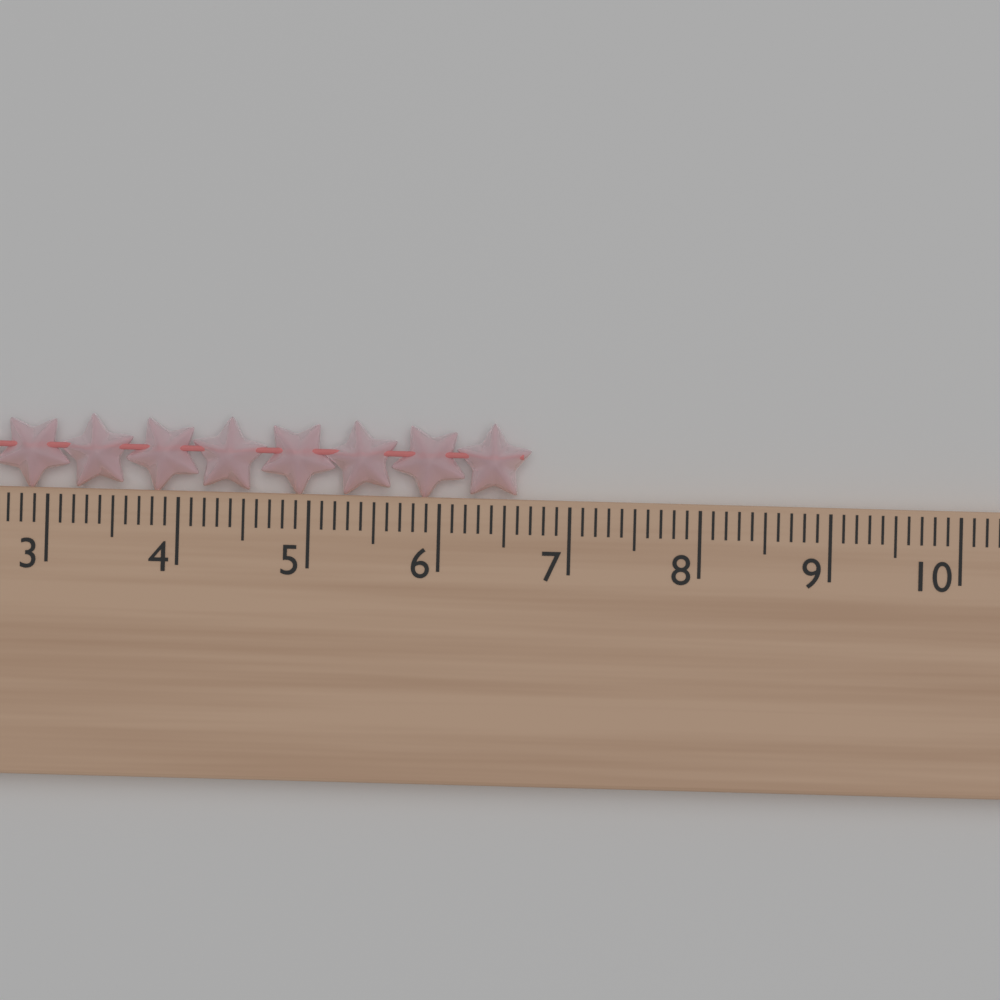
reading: 6.7 cm
